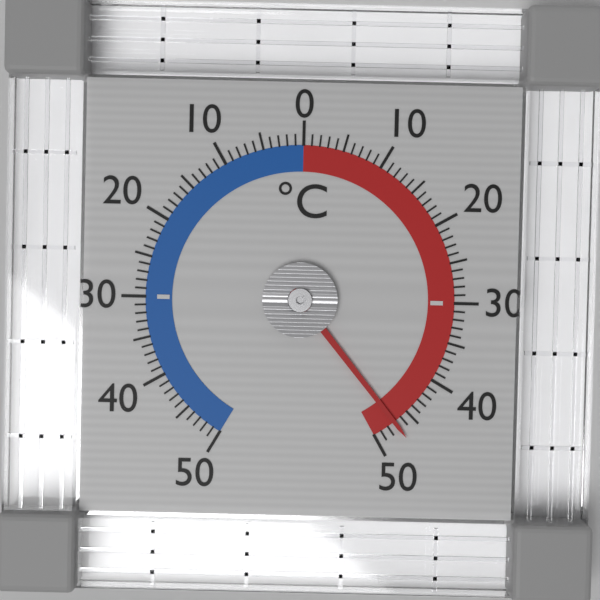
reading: 47 °C
